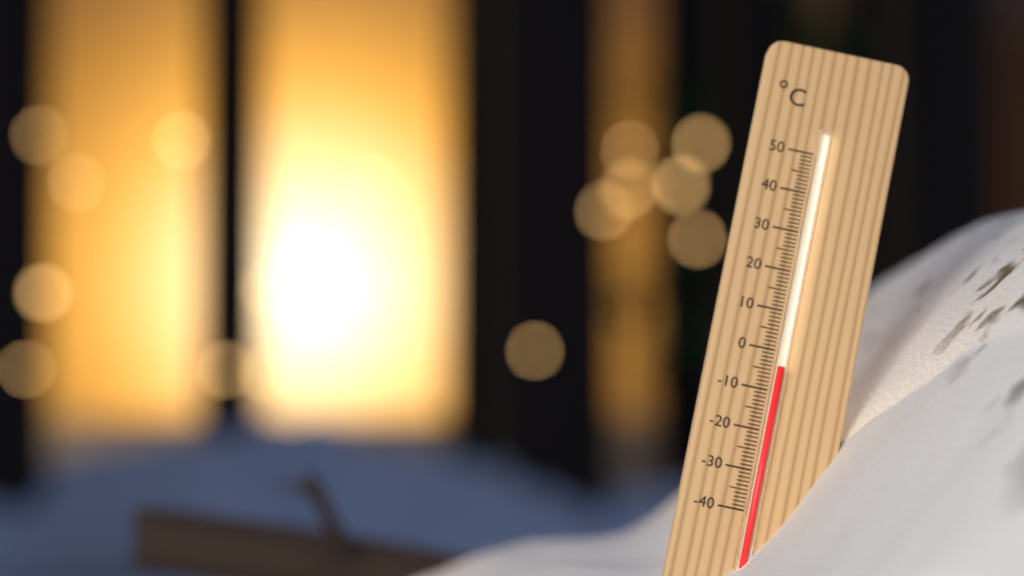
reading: -4 °C
